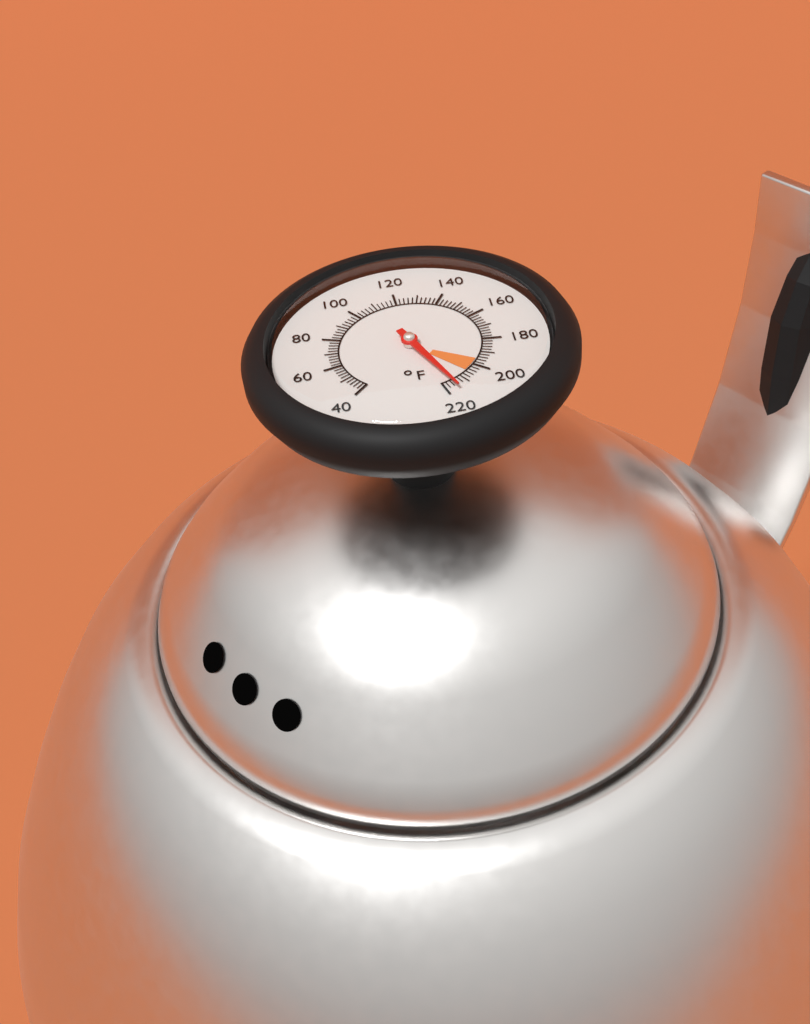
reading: 216 °F
